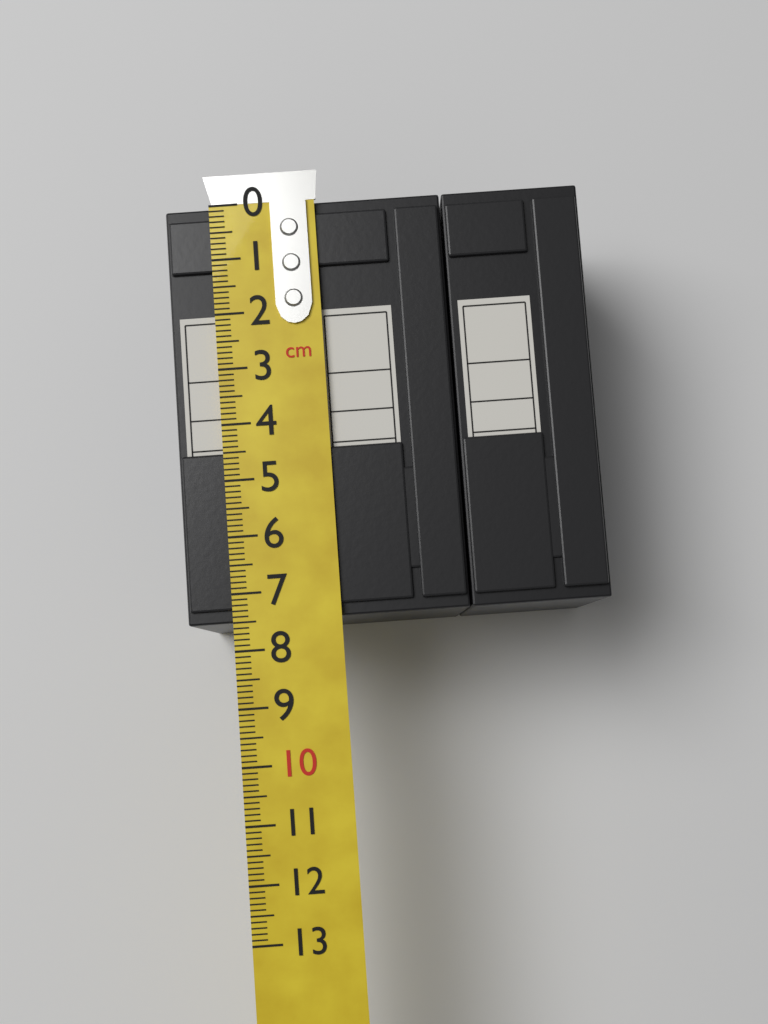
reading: 7.5 cm
